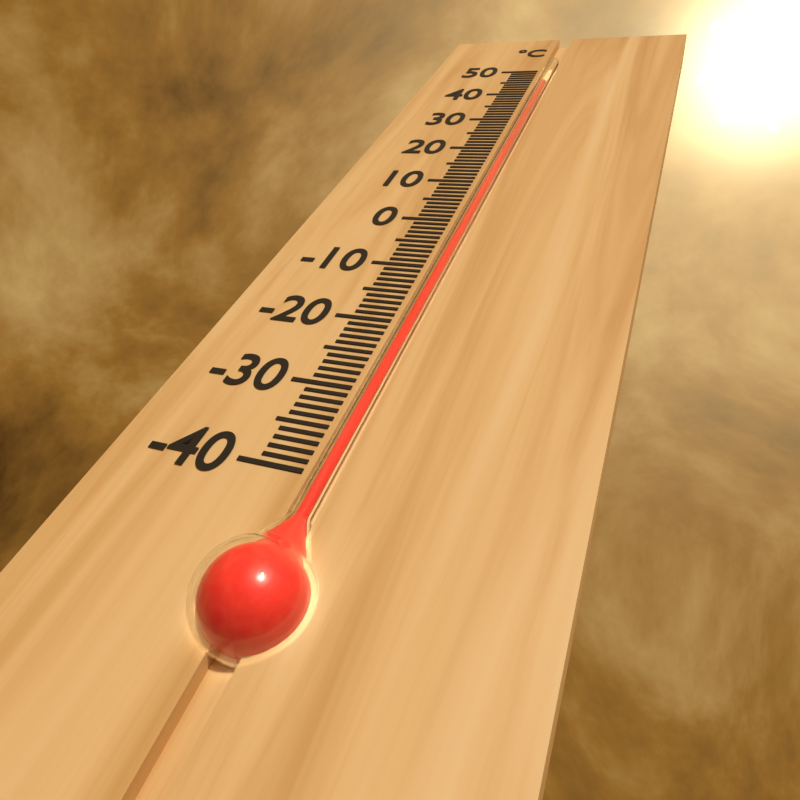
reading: 45 °C
